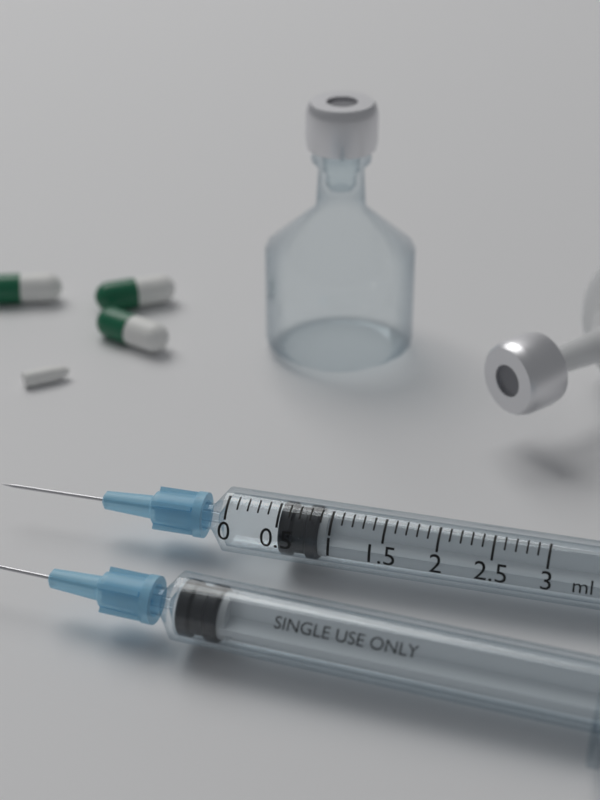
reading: 0.5 ml
